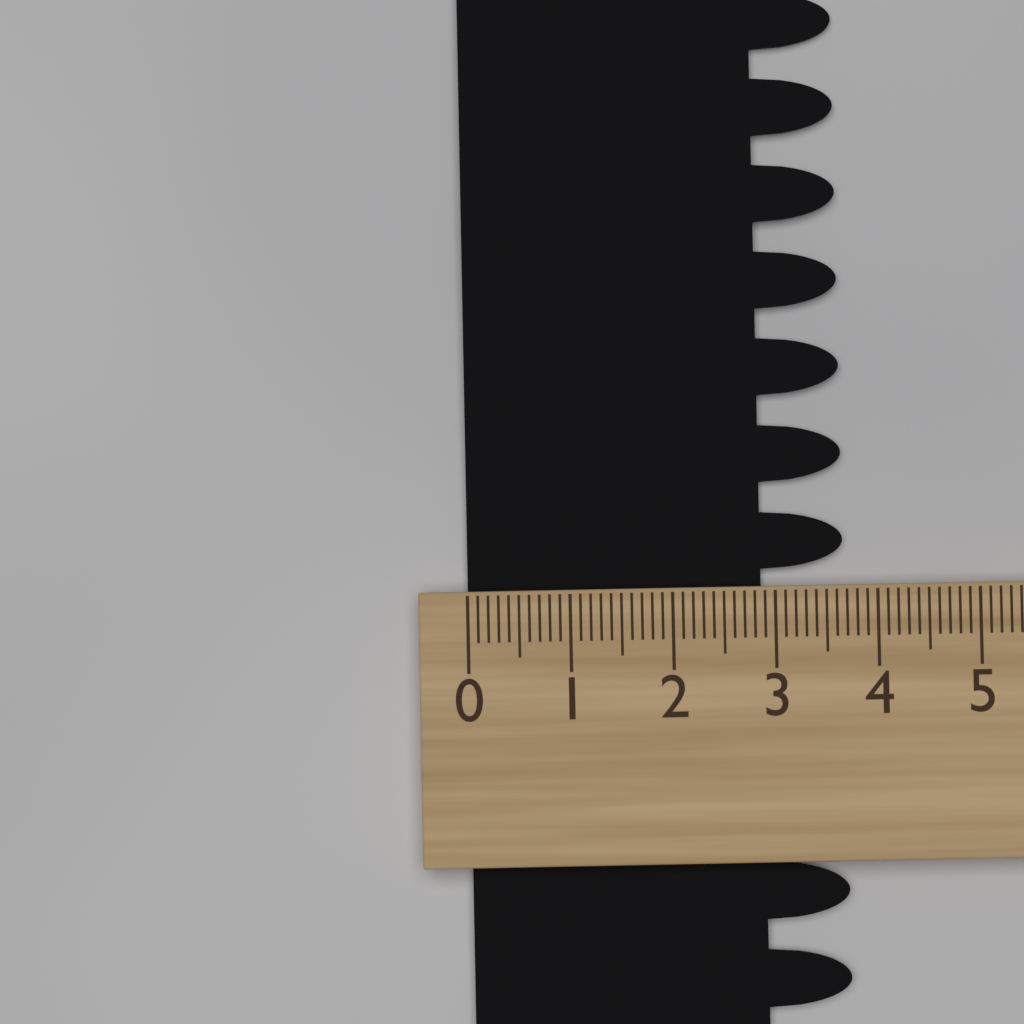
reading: 3.7 (no unit)
